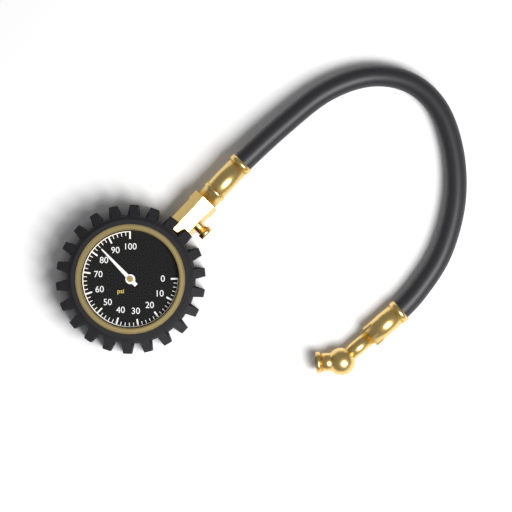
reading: 84 psi
